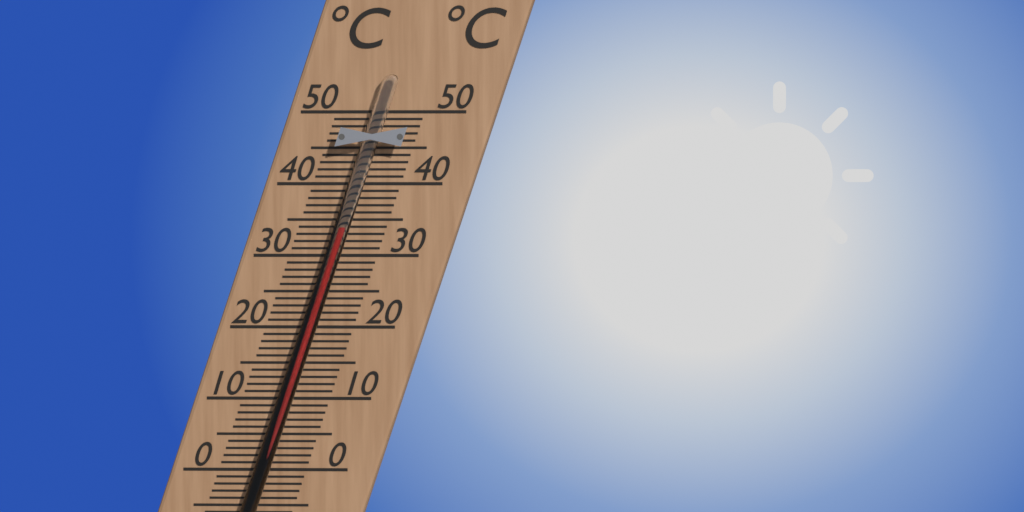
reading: 34 °C
